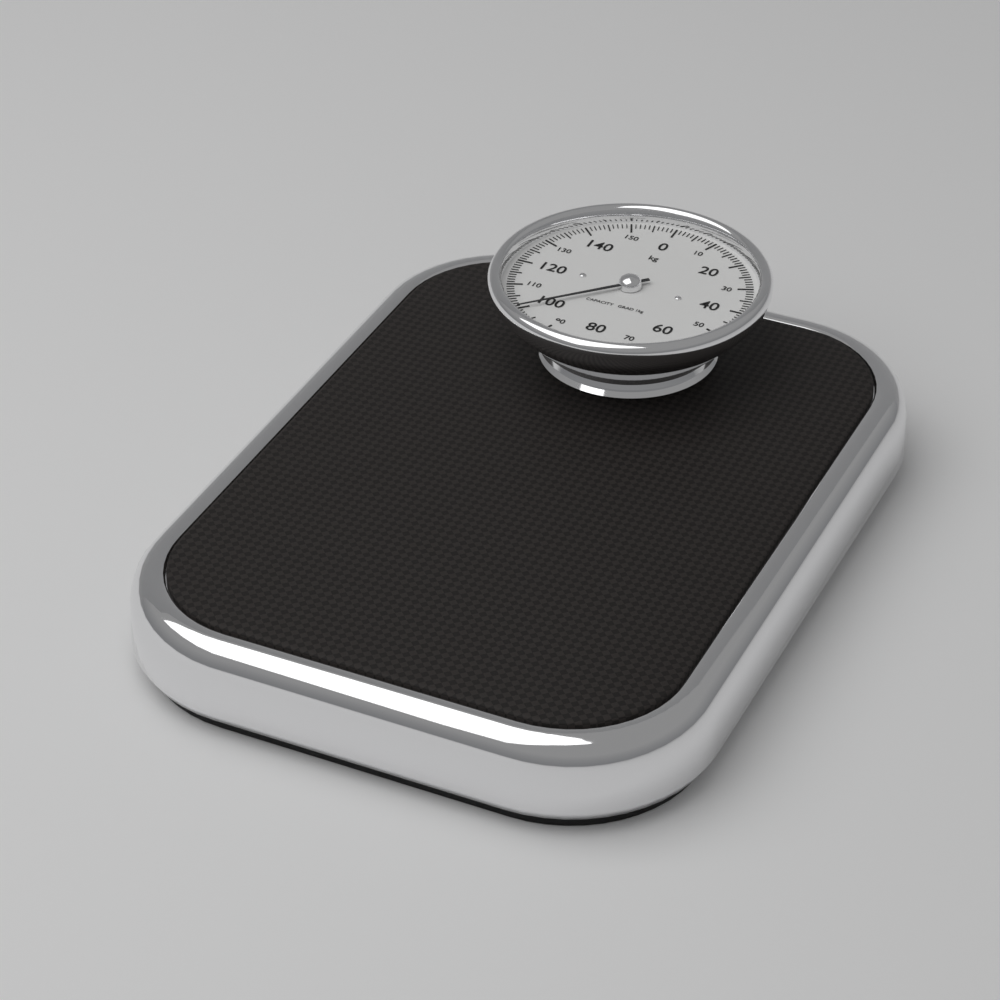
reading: 100 kg
